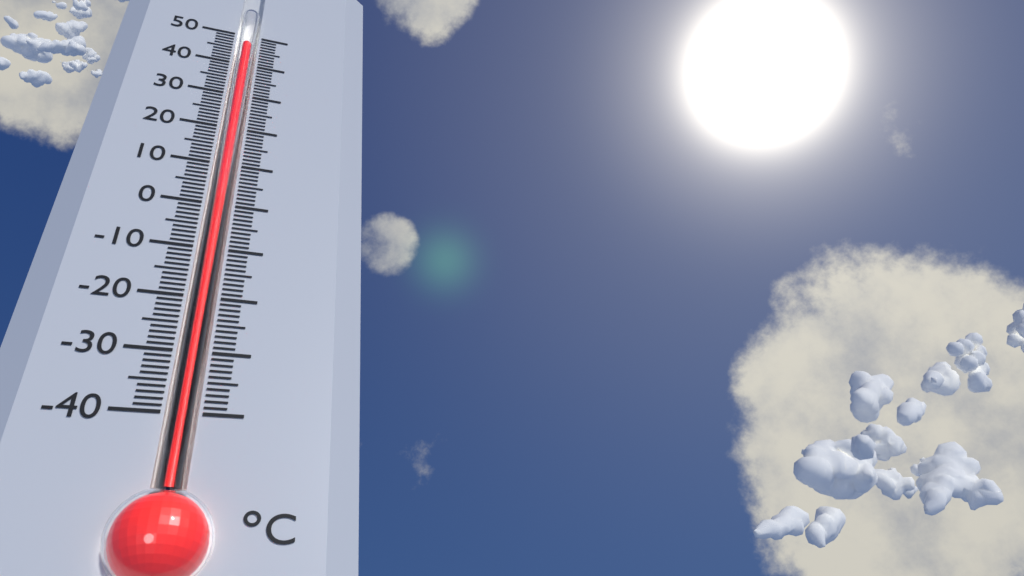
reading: 47 °C
